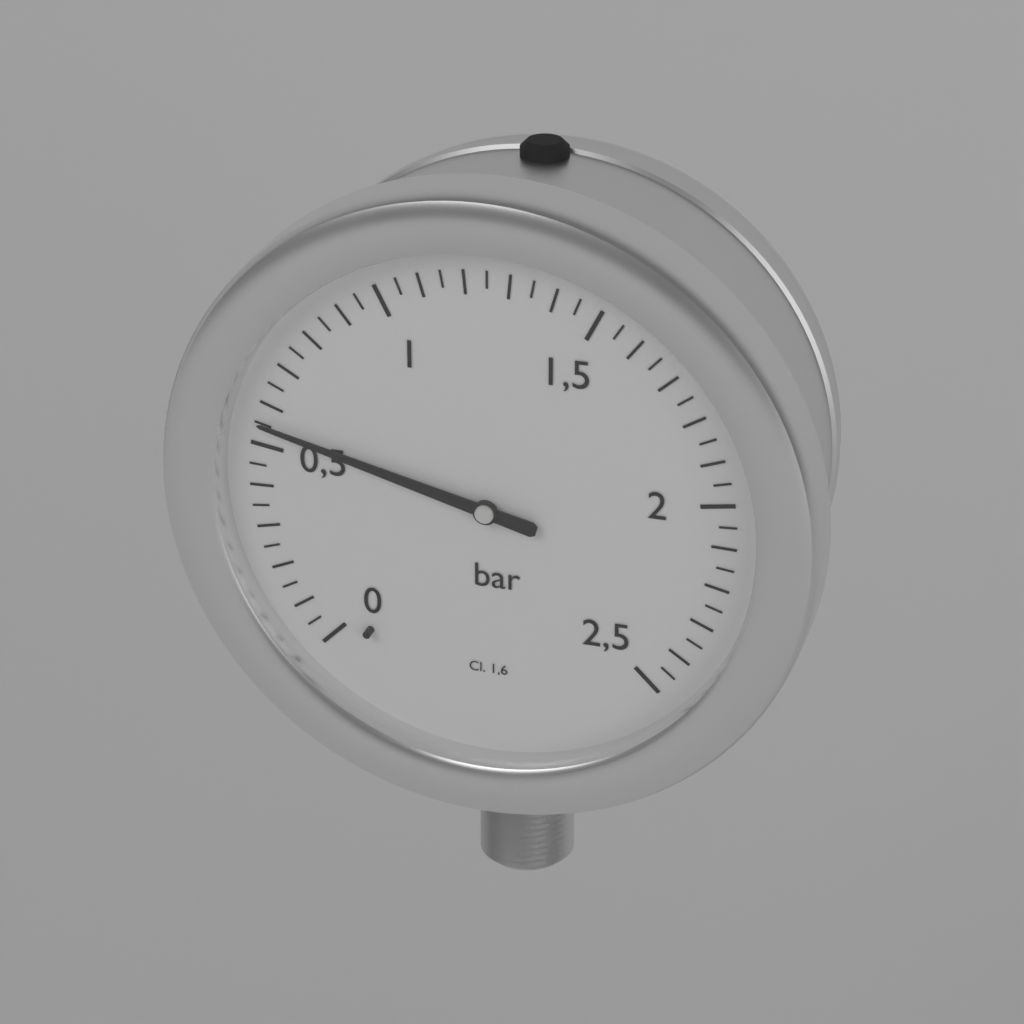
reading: 0.55 bar
